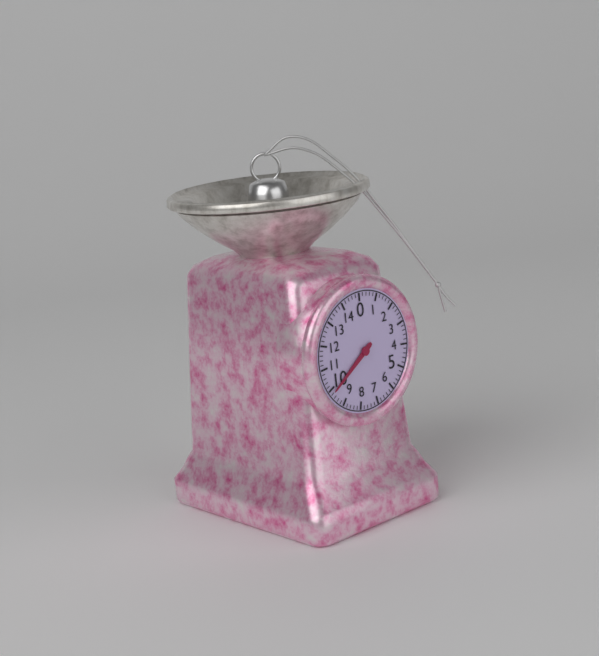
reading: 9.8 (no unit)
